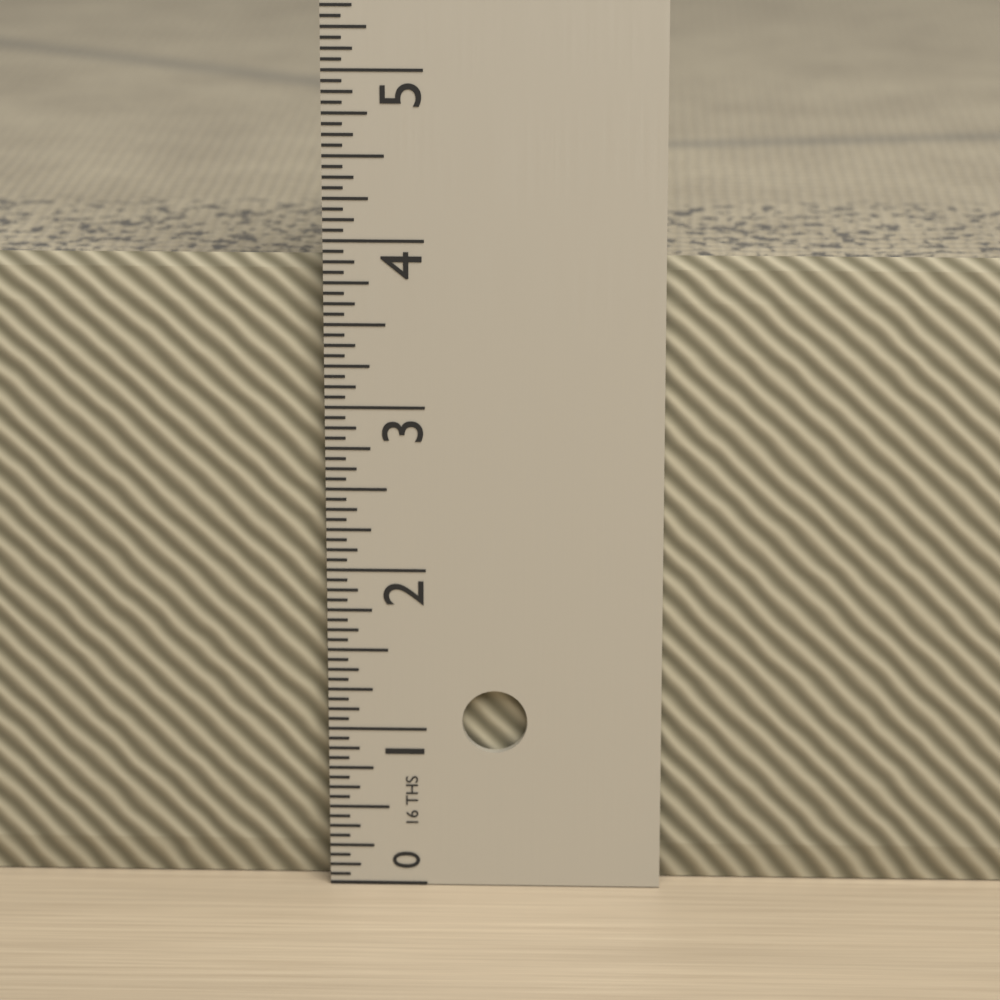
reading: 3.8750 in
